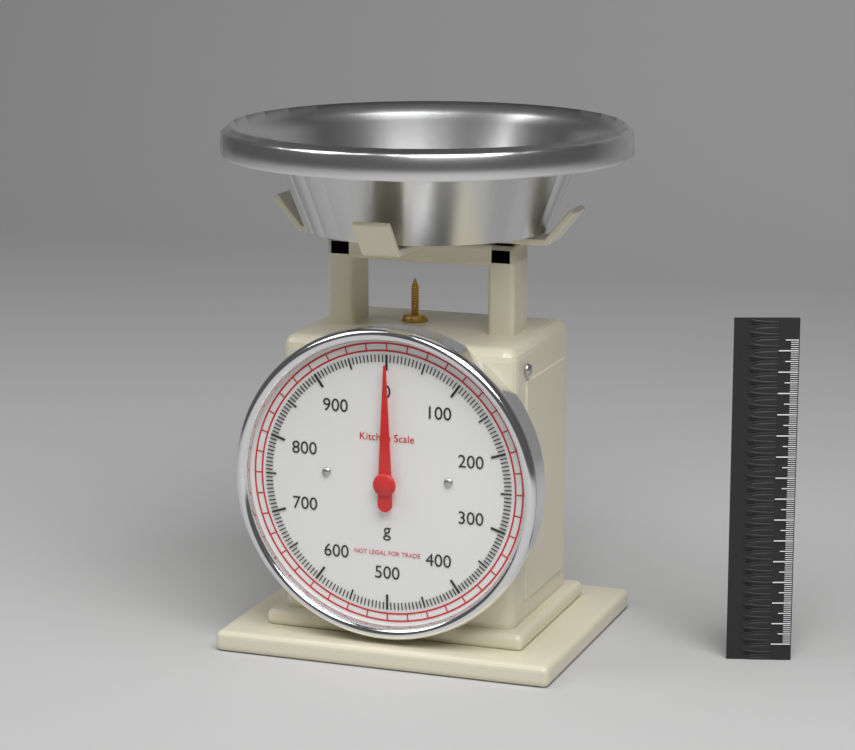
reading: 0 g
